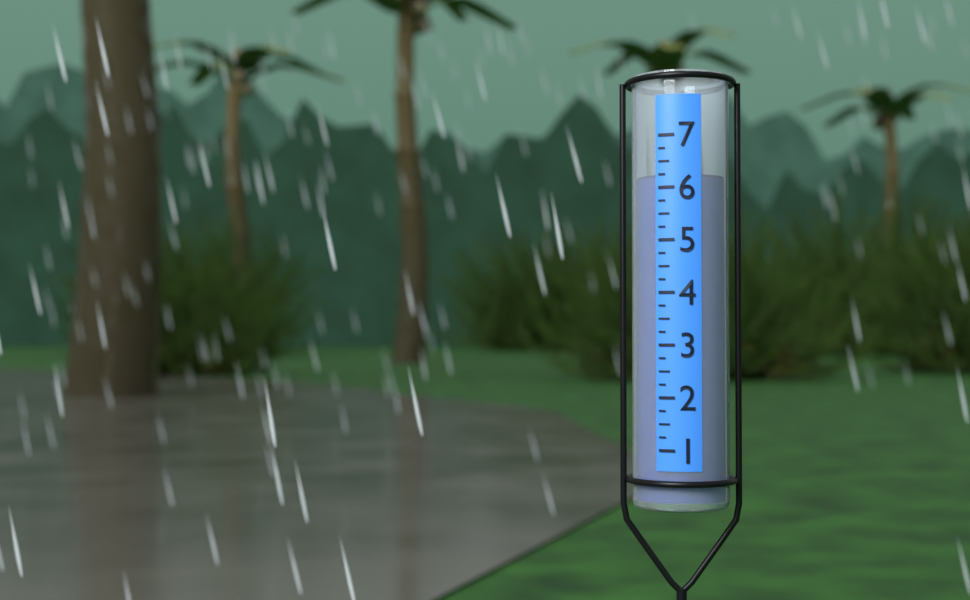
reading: 6.25 (no unit)
